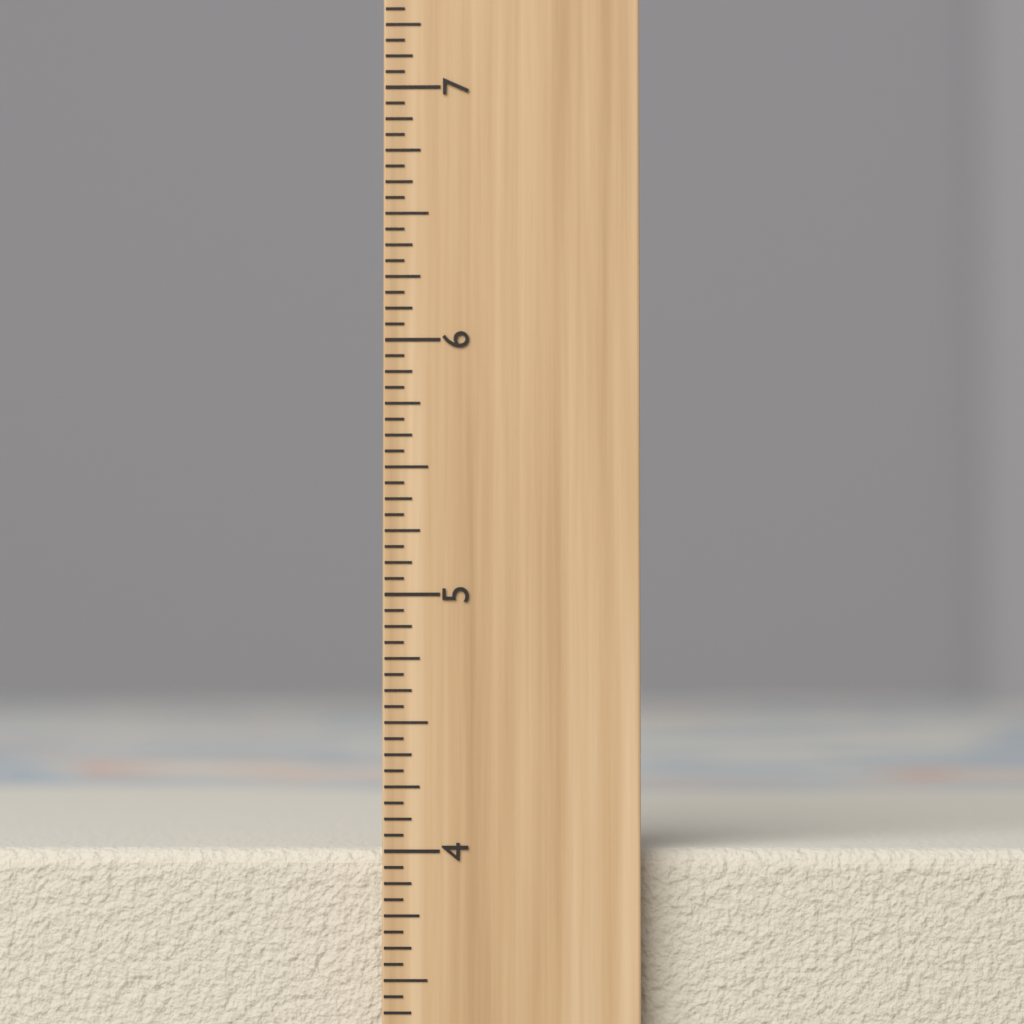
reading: 4.0000 inch
